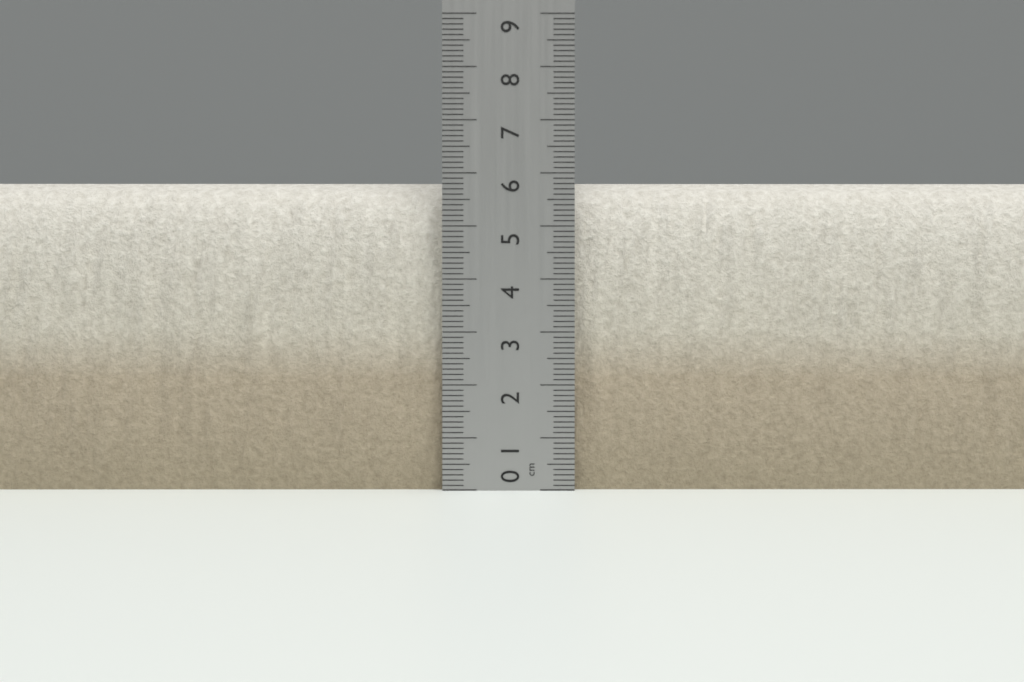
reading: 5.9 cm
